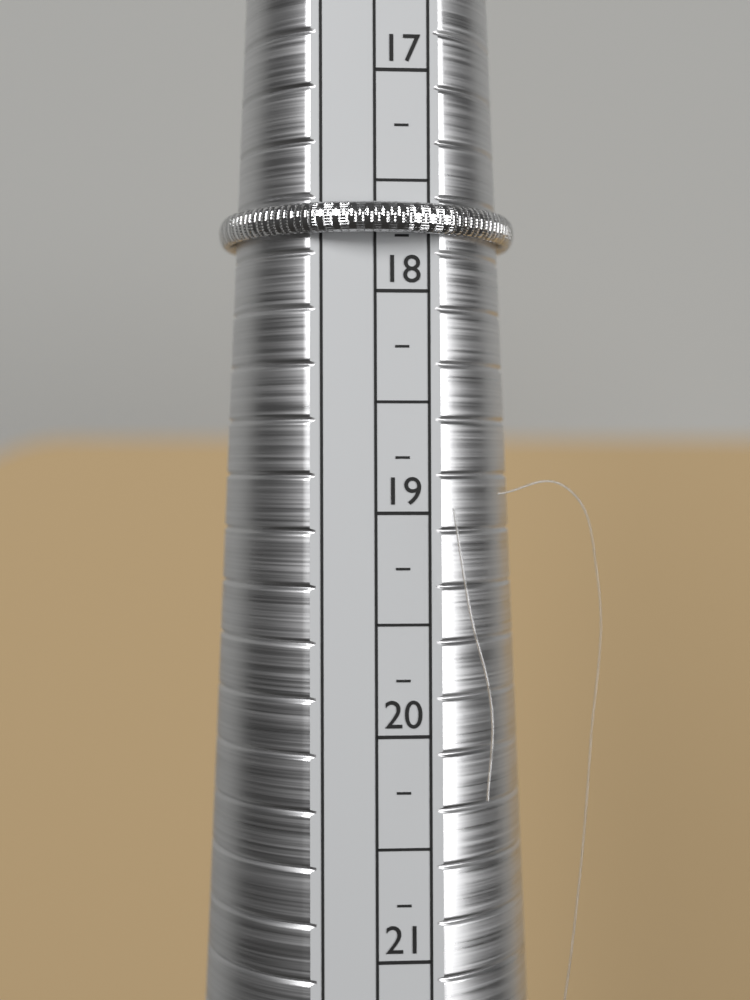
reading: 17.75 (no unit)
